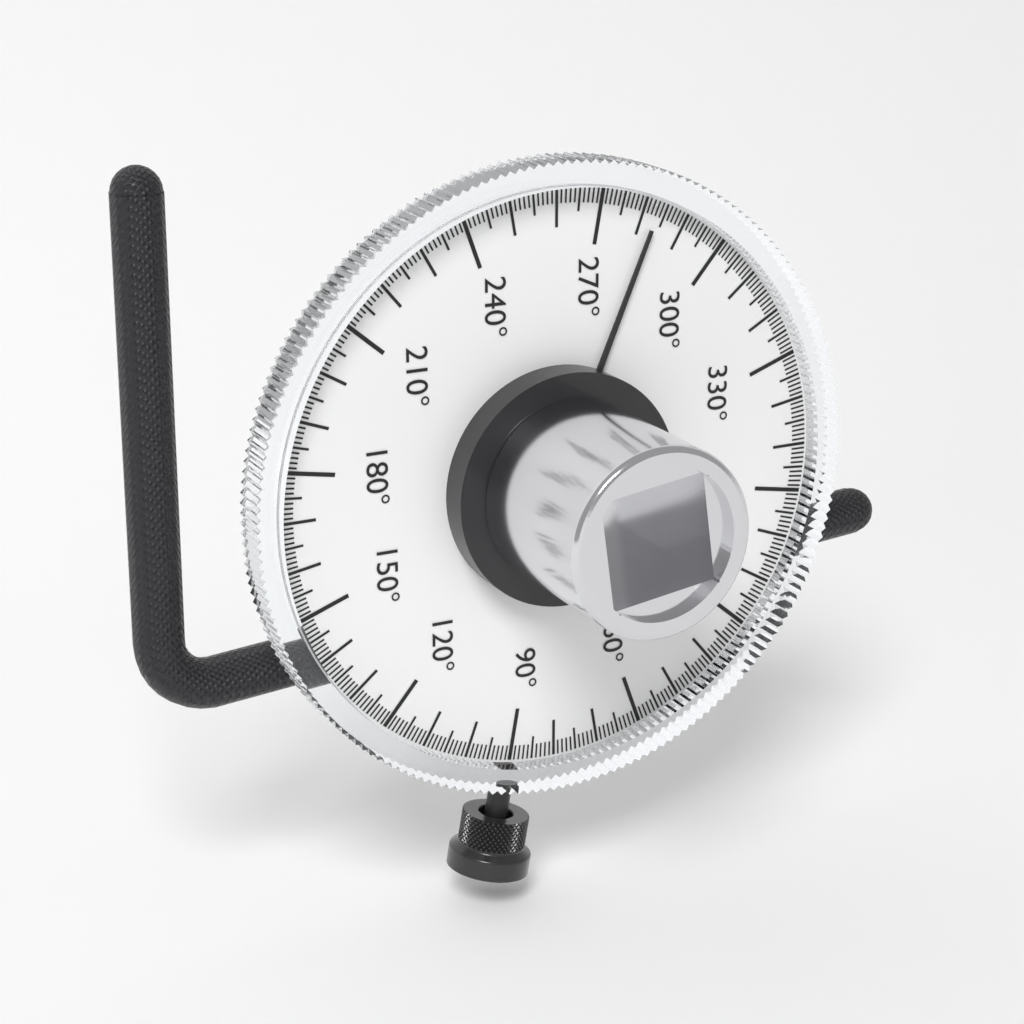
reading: 283 °
